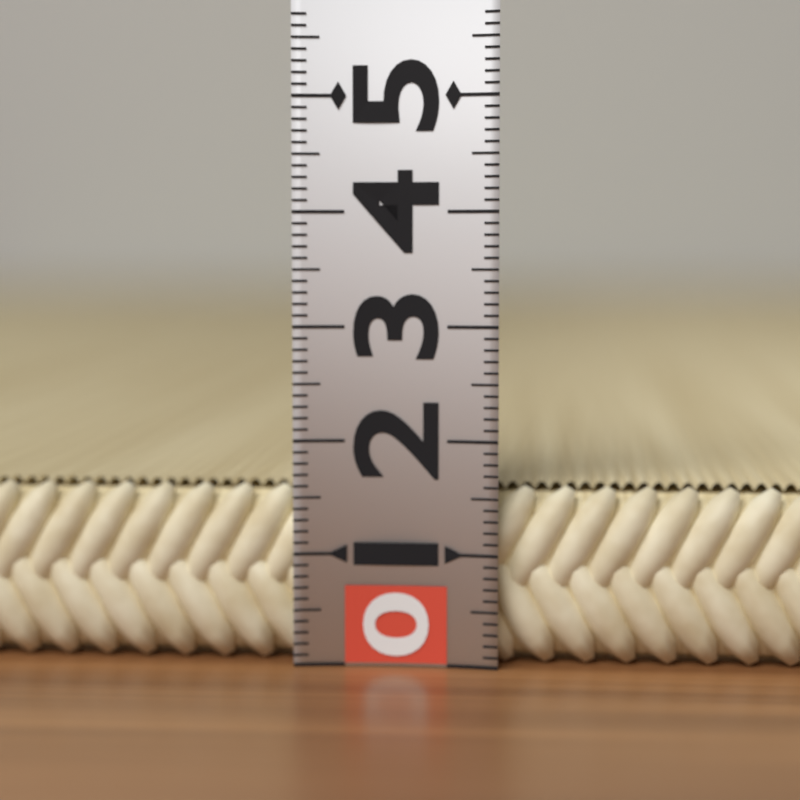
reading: 1.6 (no unit)
